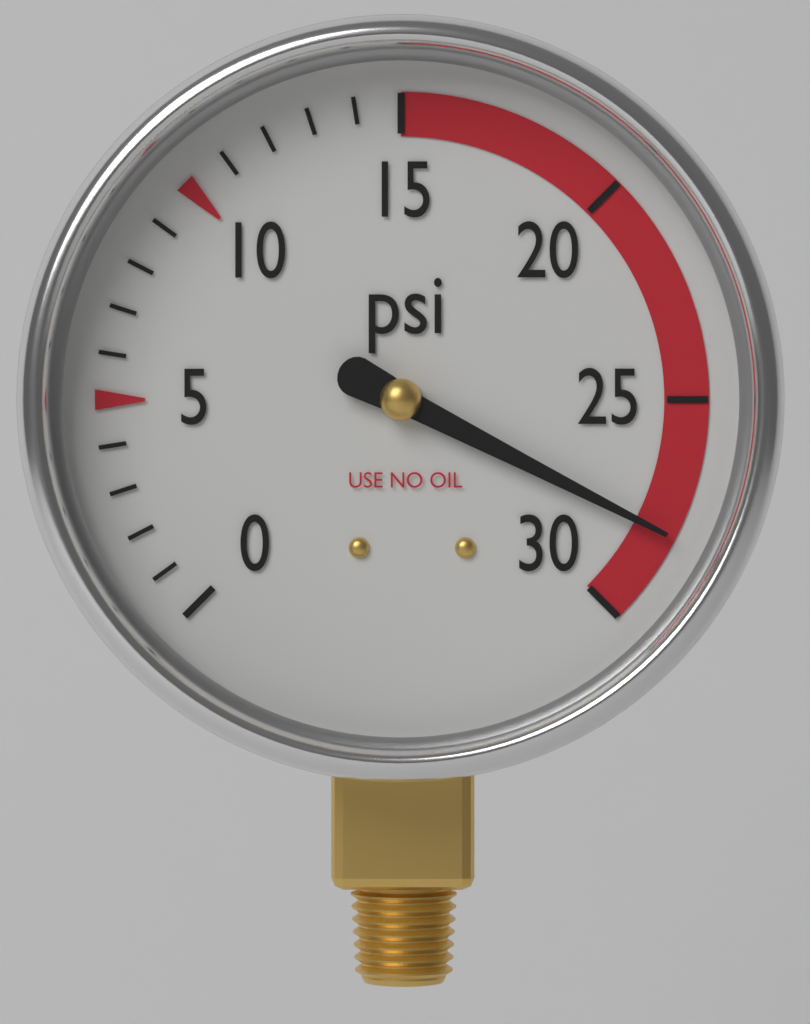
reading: 28 psi
